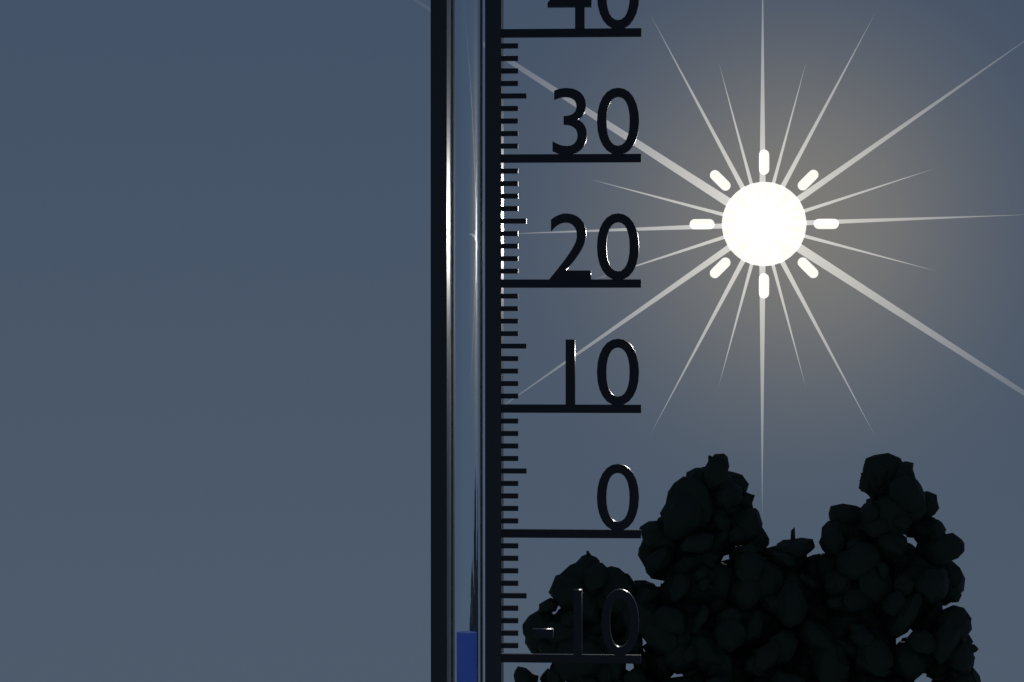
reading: -8 (no unit)
